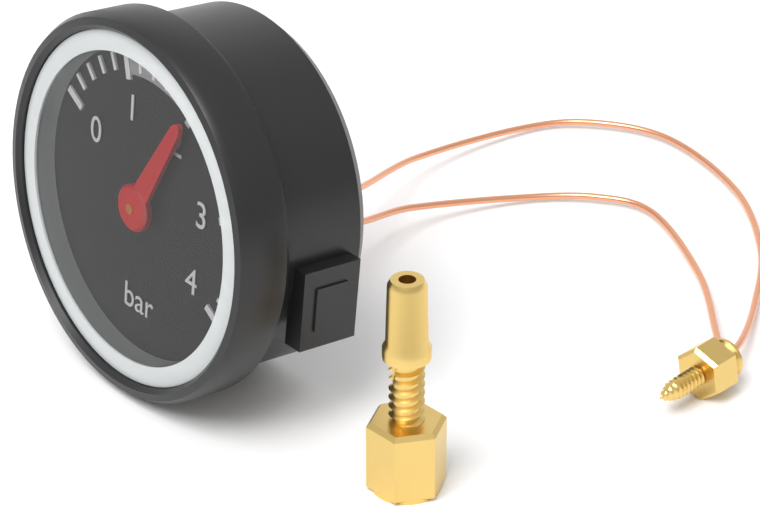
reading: 2.0 bar
